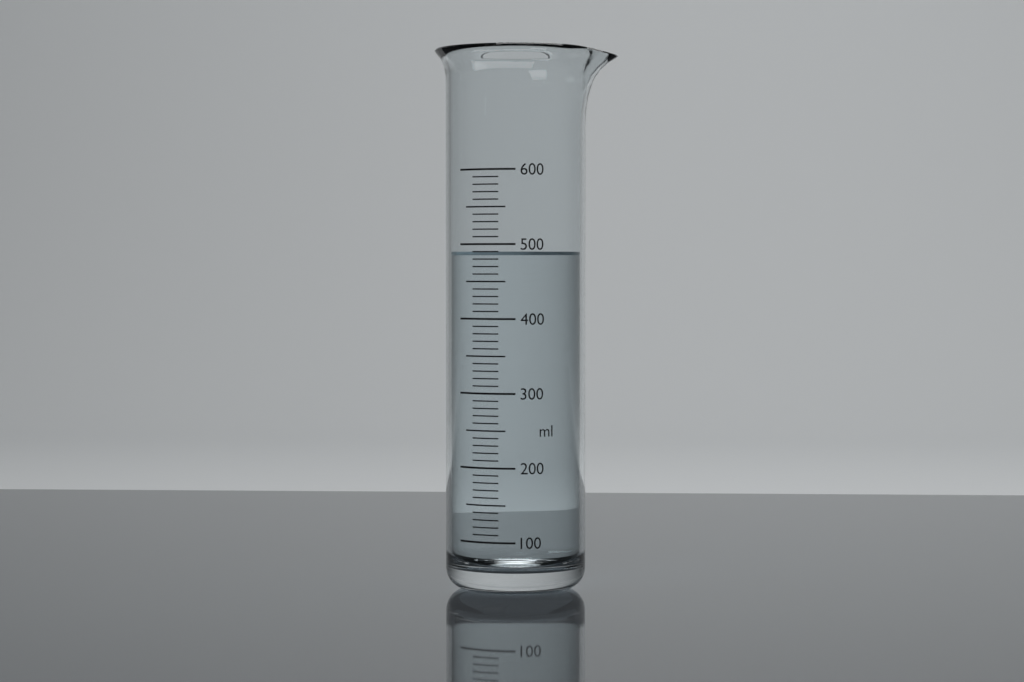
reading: 490 ml
